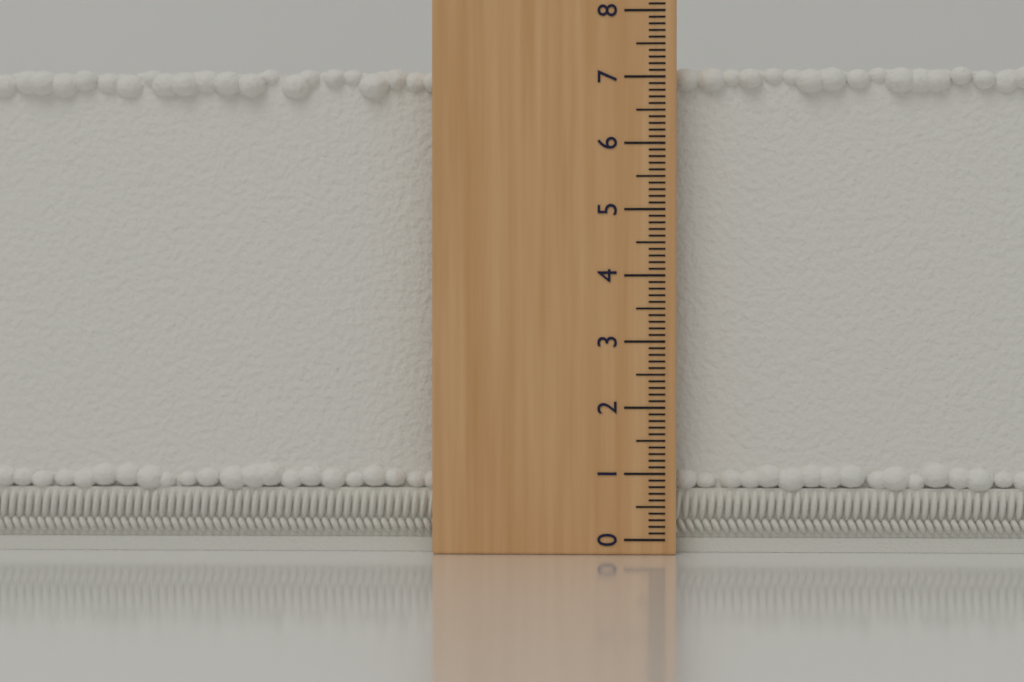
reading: 7.2 (no unit)
